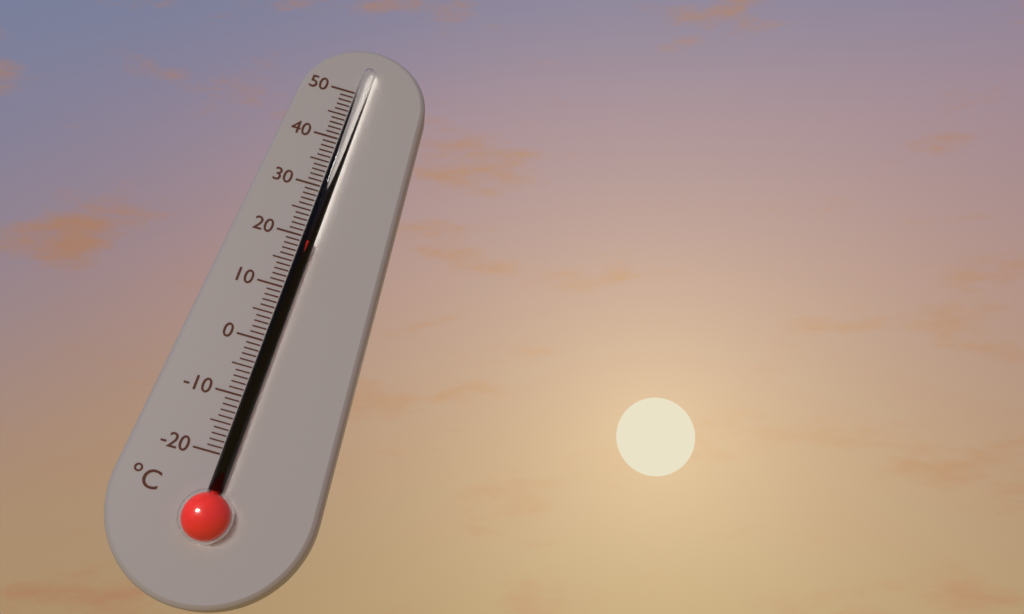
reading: 19 °C
